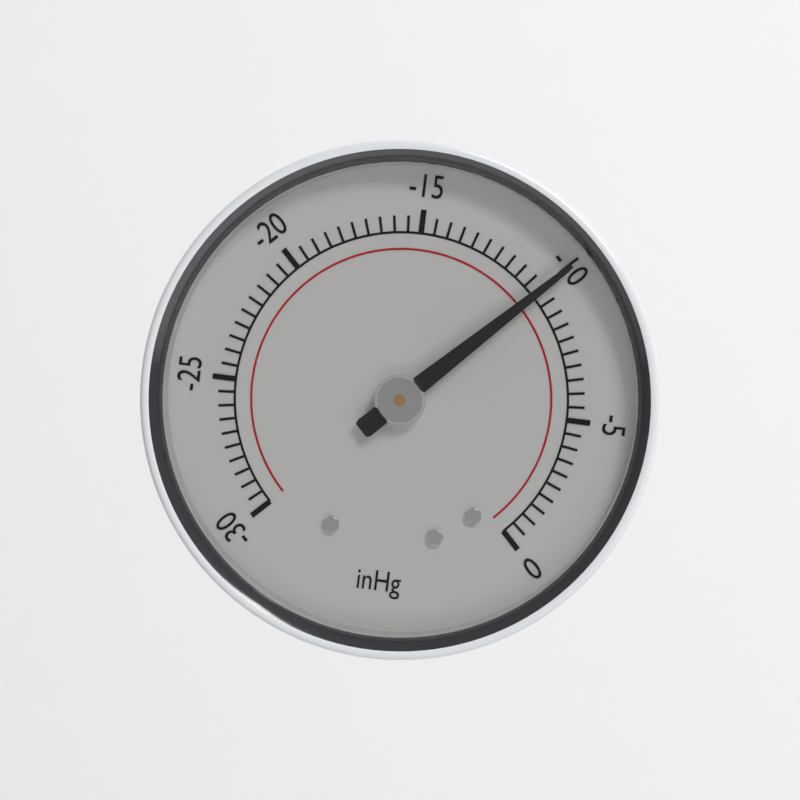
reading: -10.0 inHg
